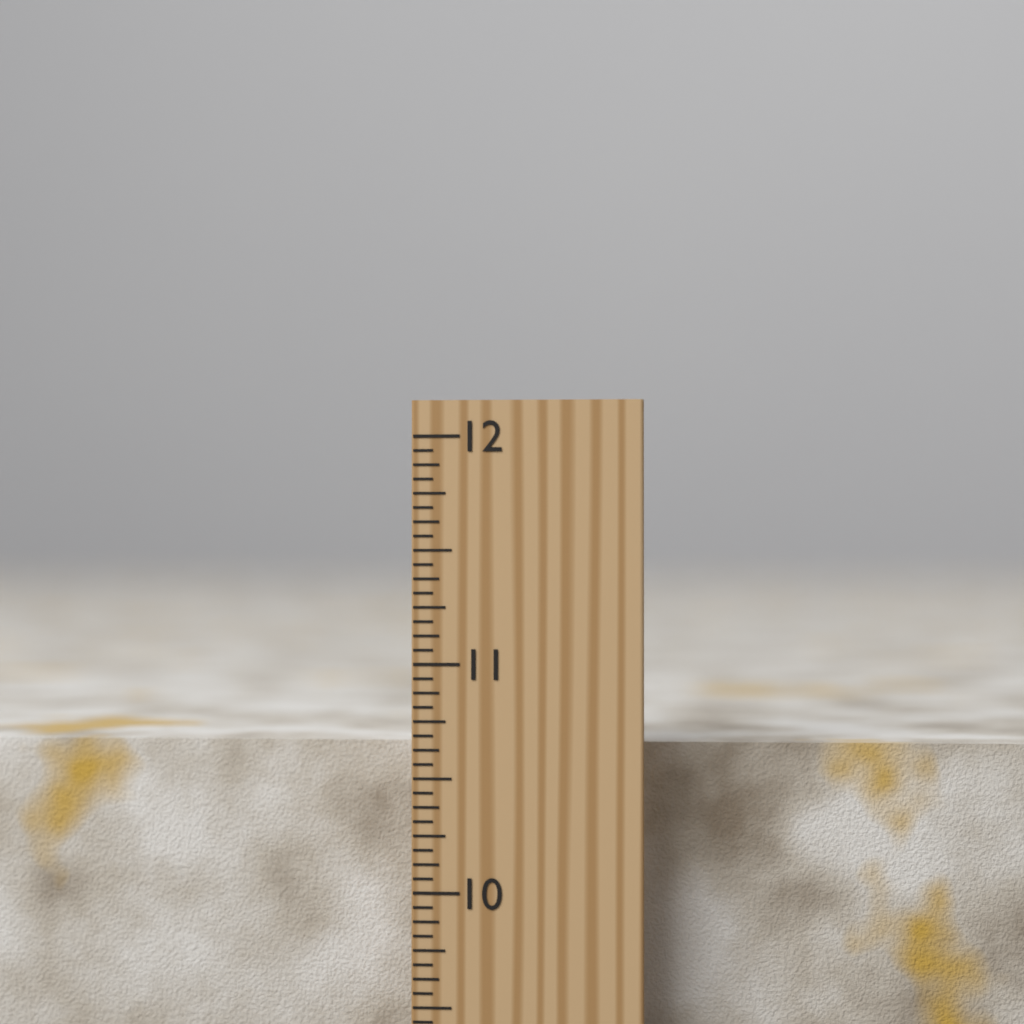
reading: 10.6250 inch
